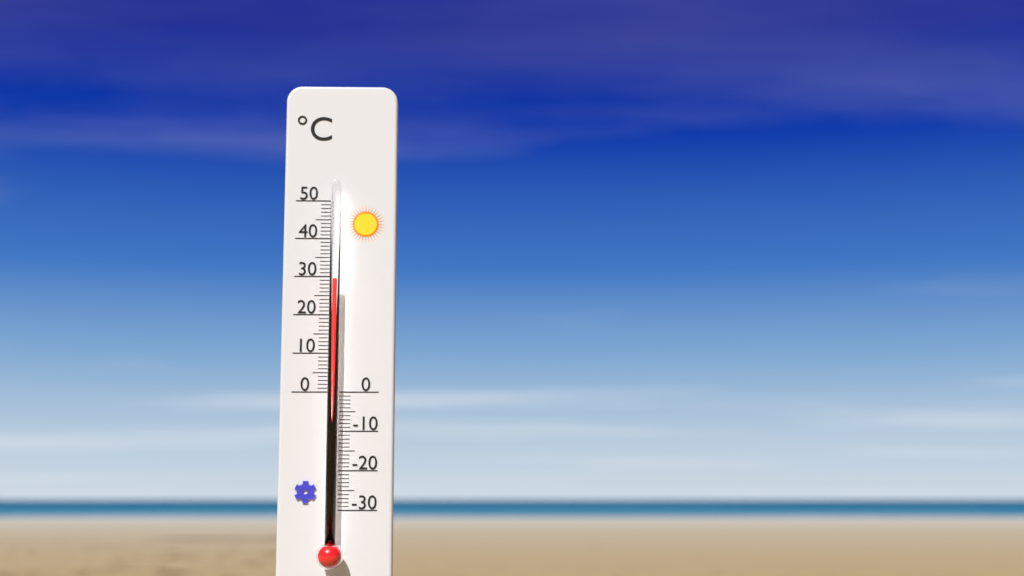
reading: 29 °C
